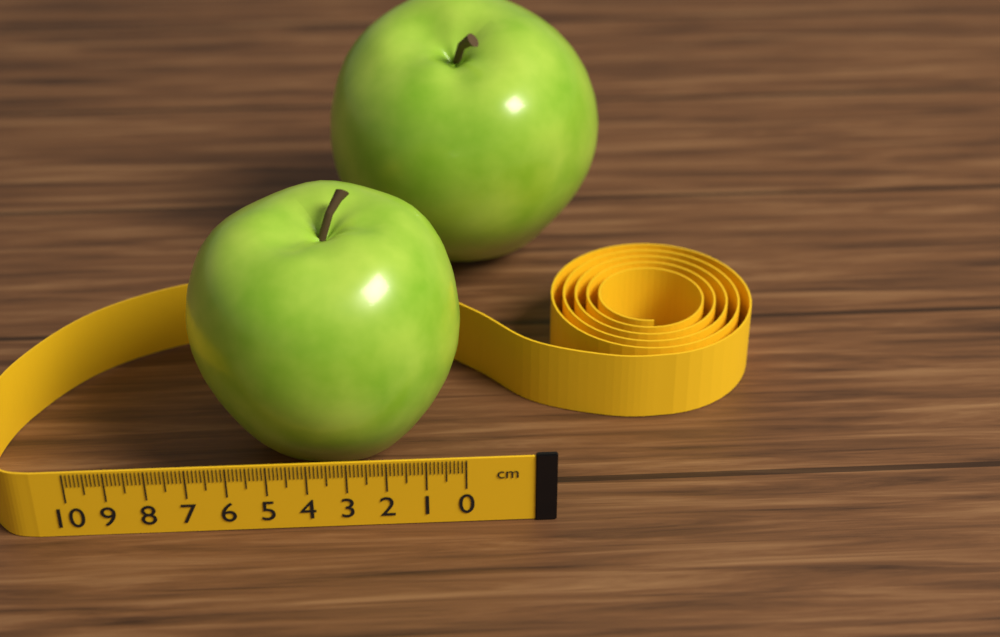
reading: 7.1 cm
